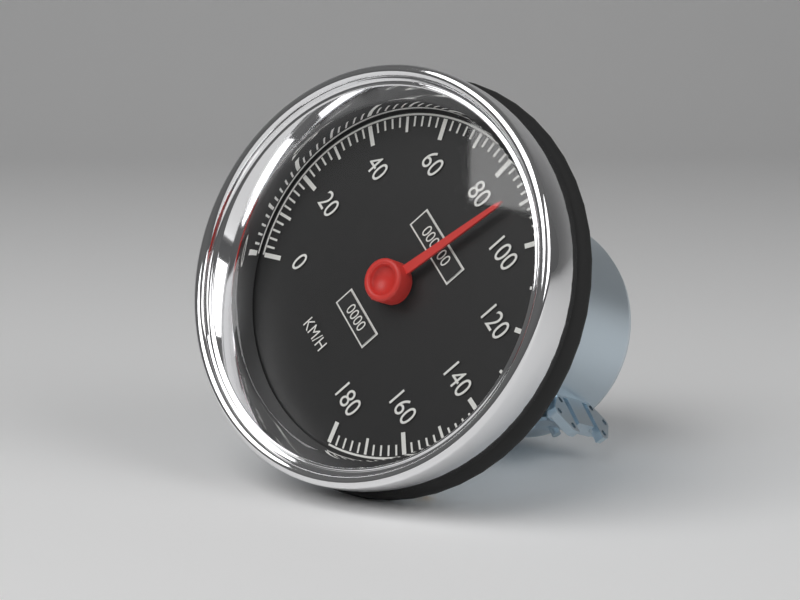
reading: 88 km/h
